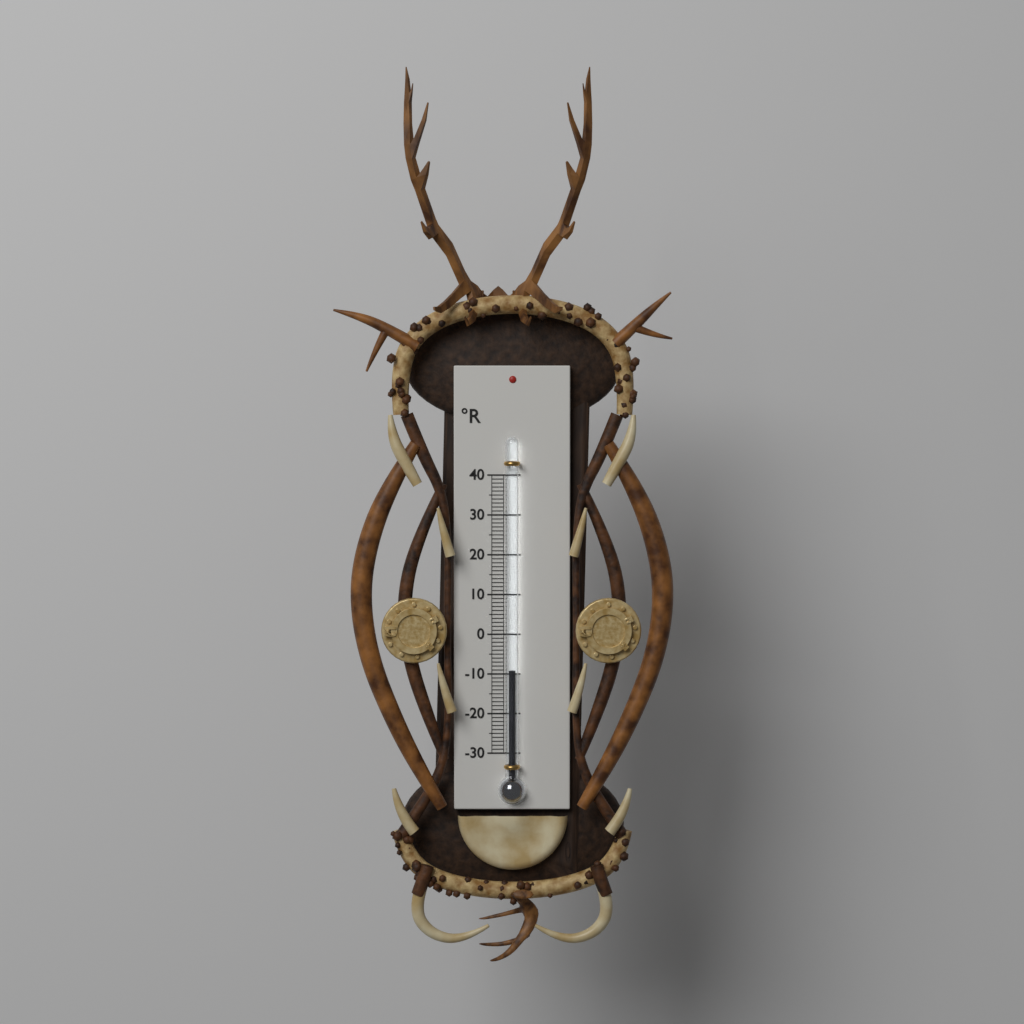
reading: -9 °R
